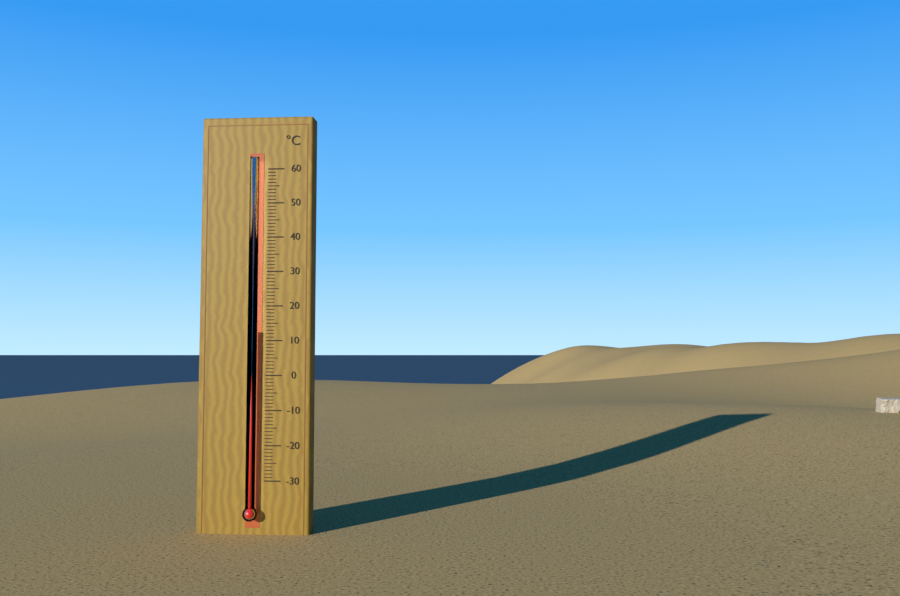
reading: 13 °C
